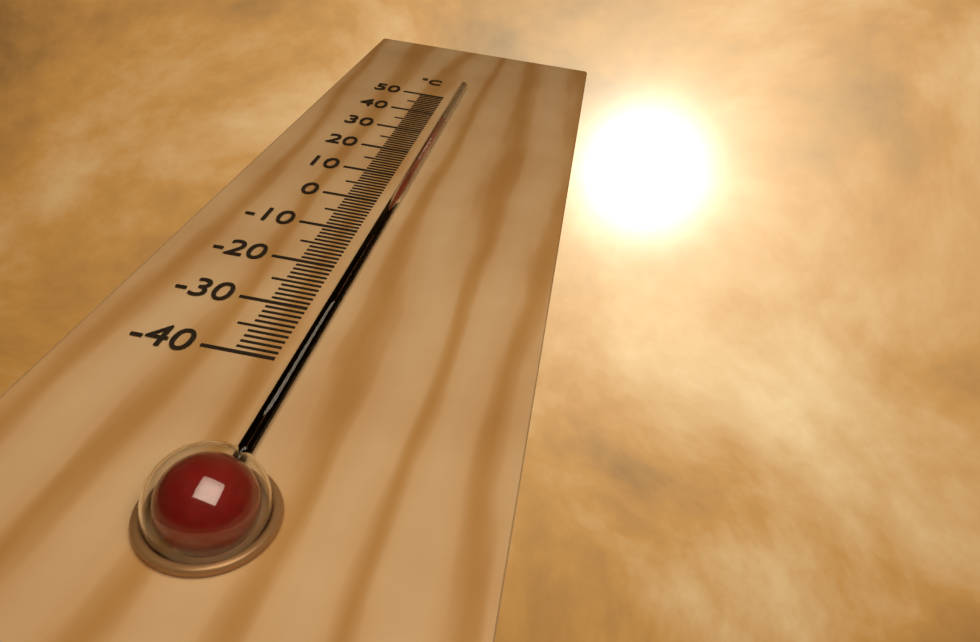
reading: 35 °C
